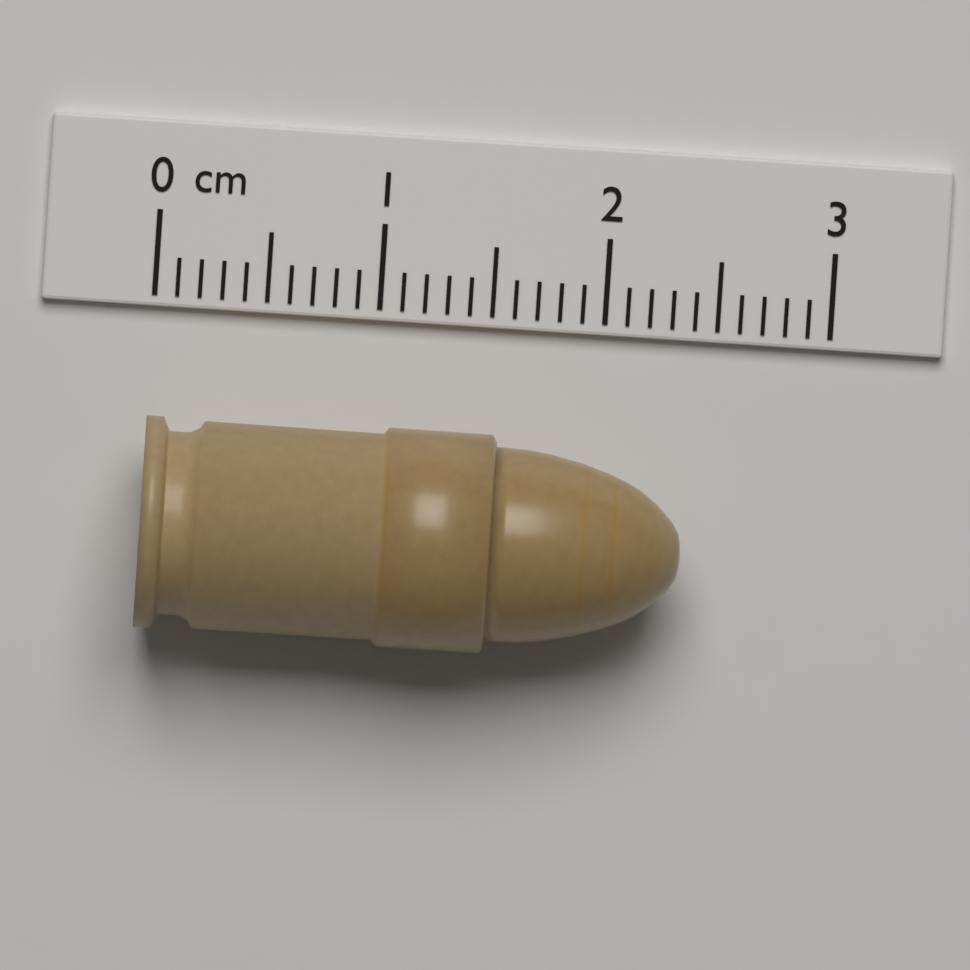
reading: 2.4 cm
